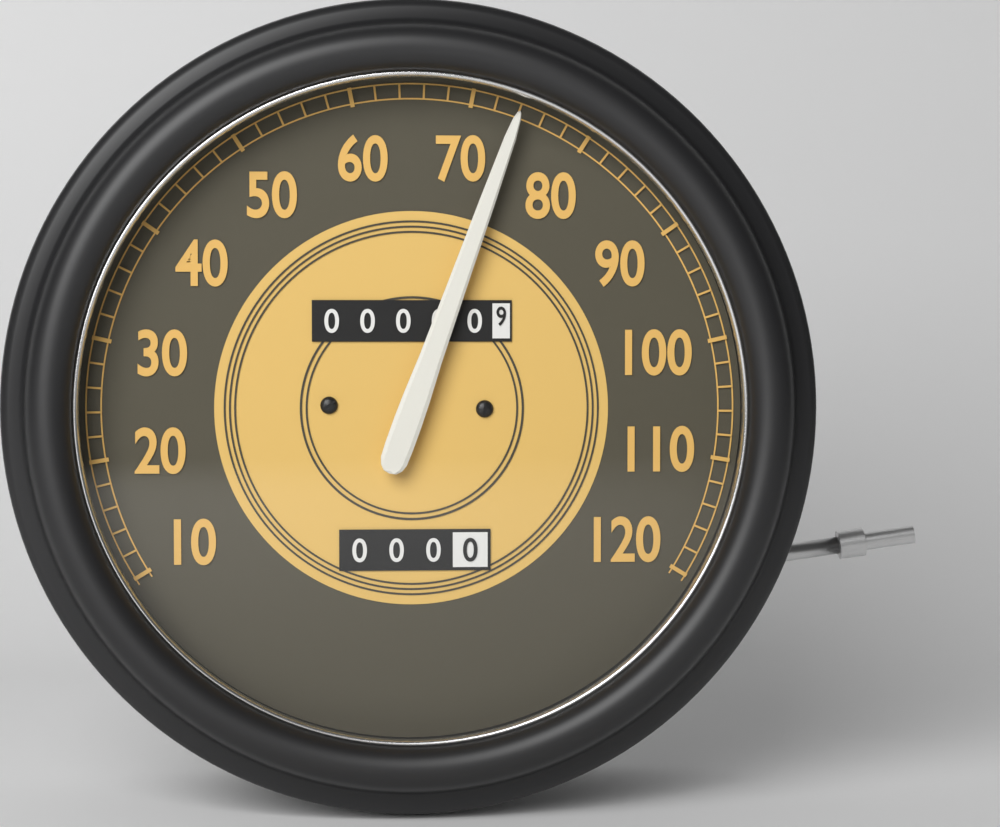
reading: 74 (no unit)
